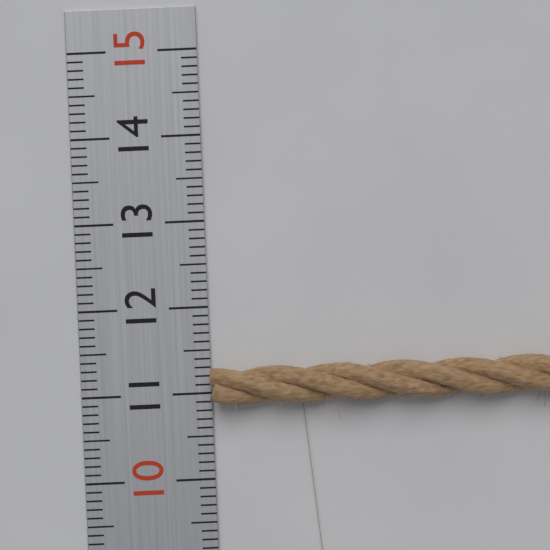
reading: 11.3 (no unit)
